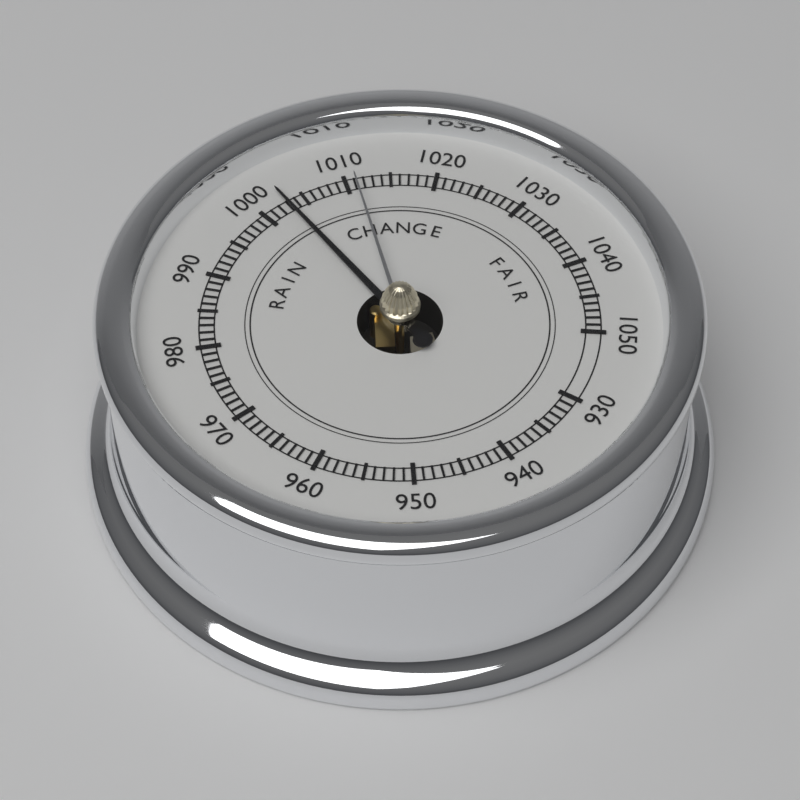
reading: 1003 (no unit)
